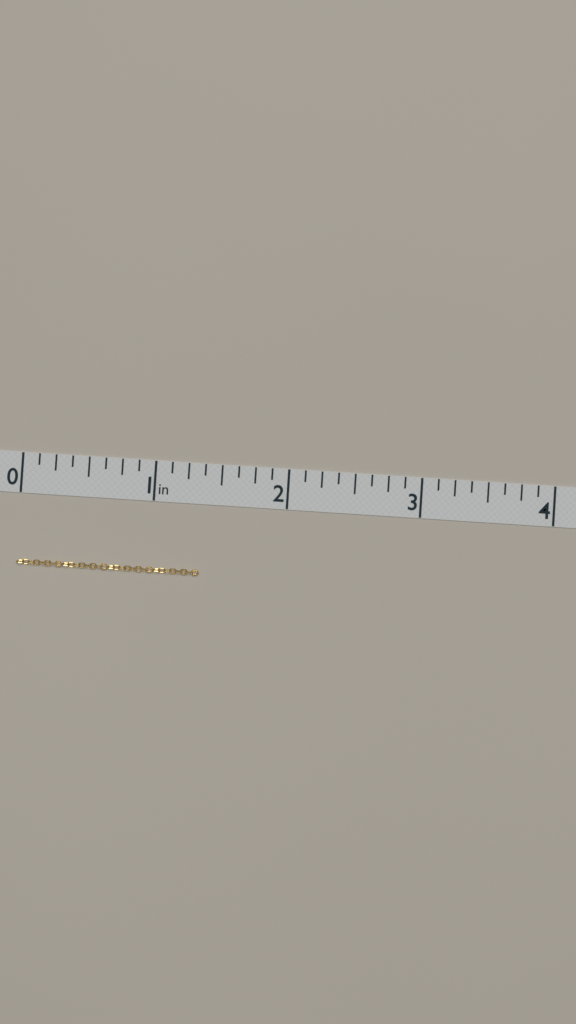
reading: 1.375 in
